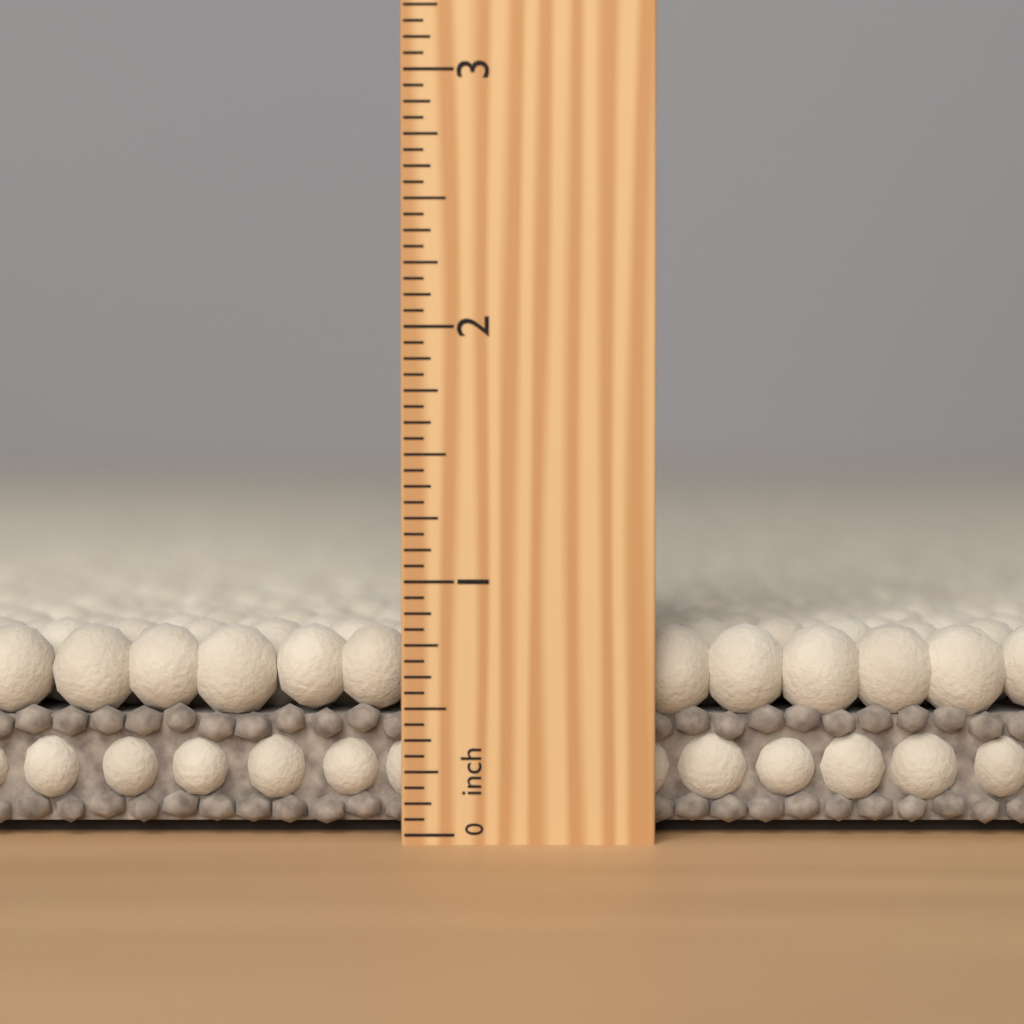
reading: 0.8125 inch
